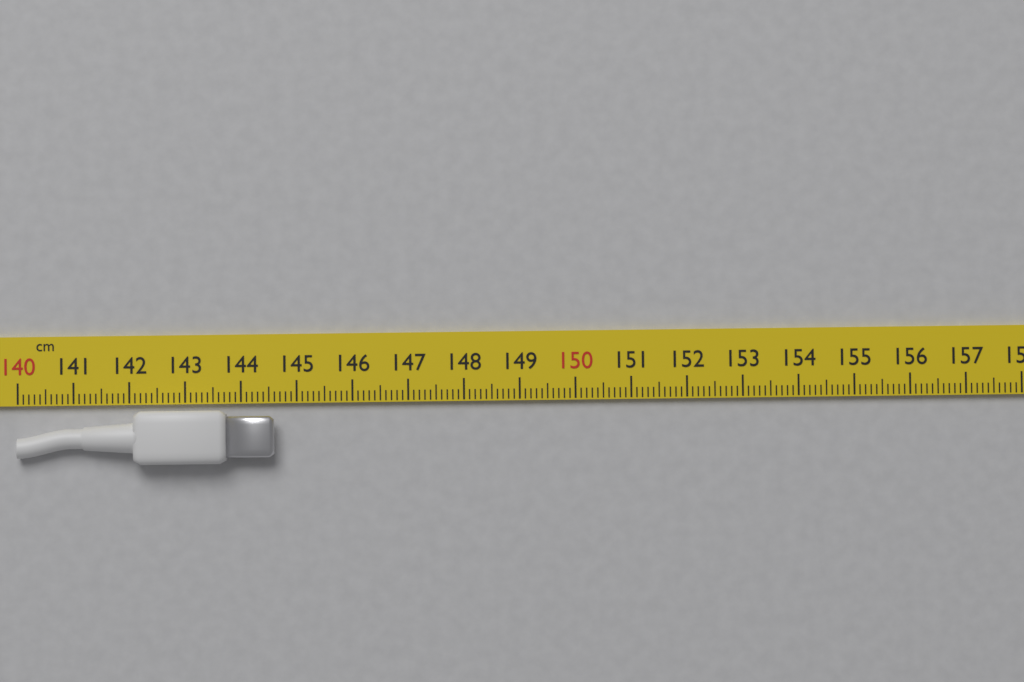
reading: 144.6 cm
